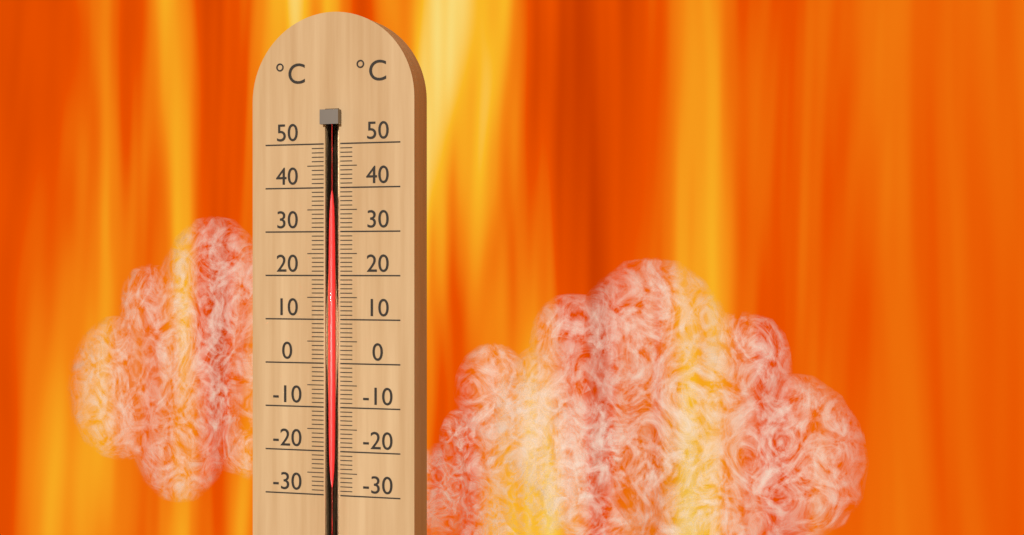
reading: 39 °C
